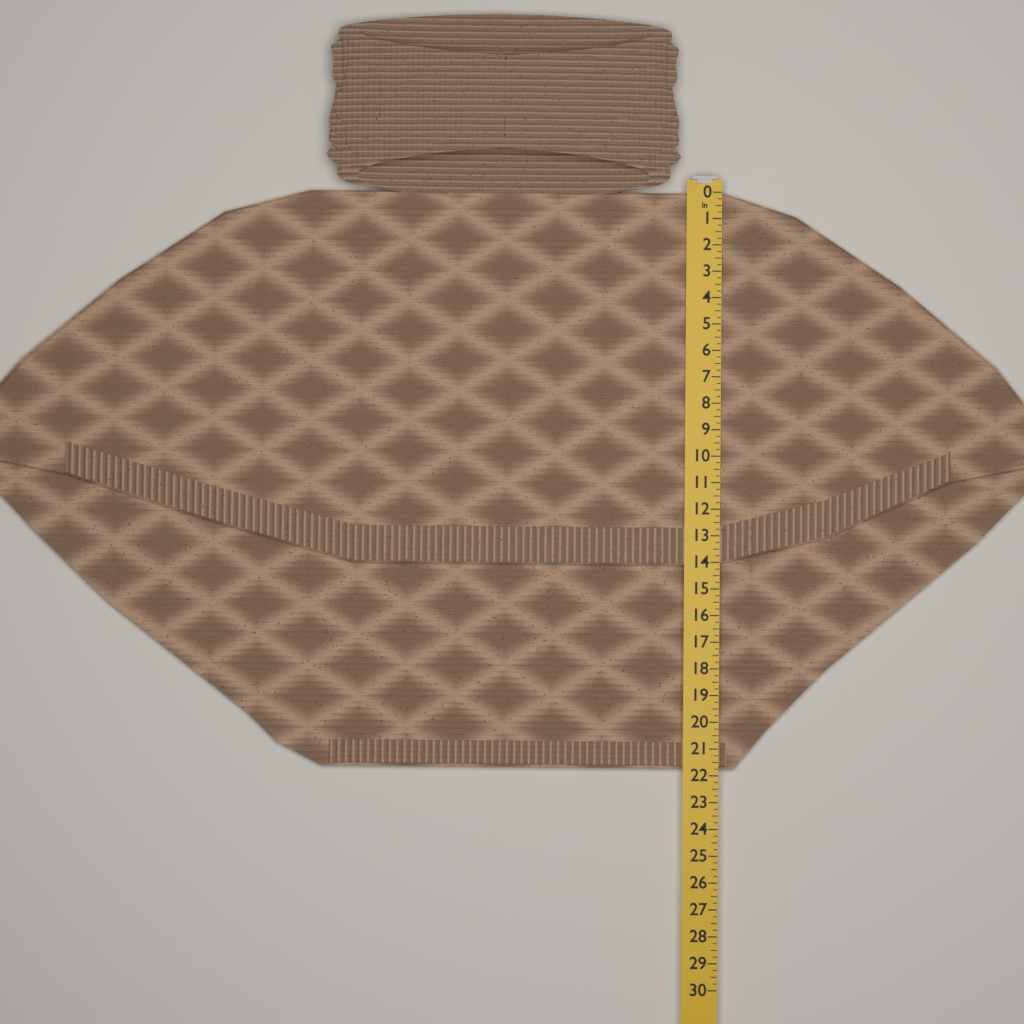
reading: 21.75 in
